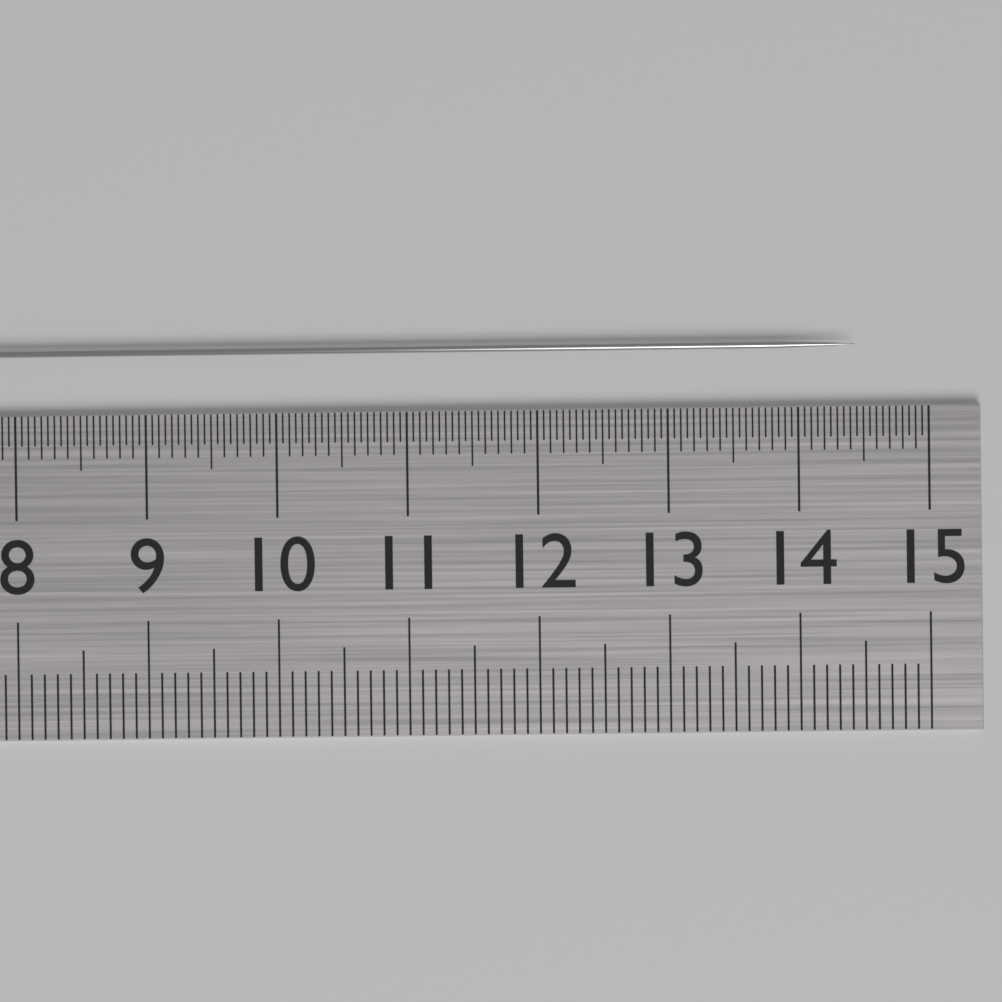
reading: 14.45 cm
